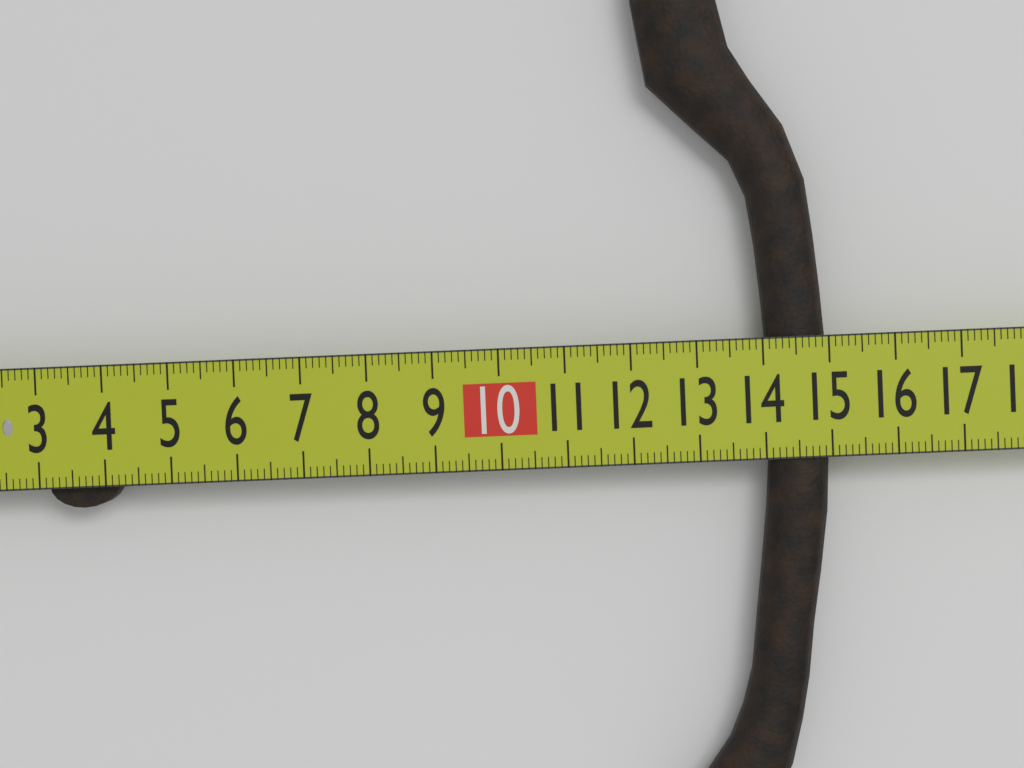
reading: 15.0 cm
